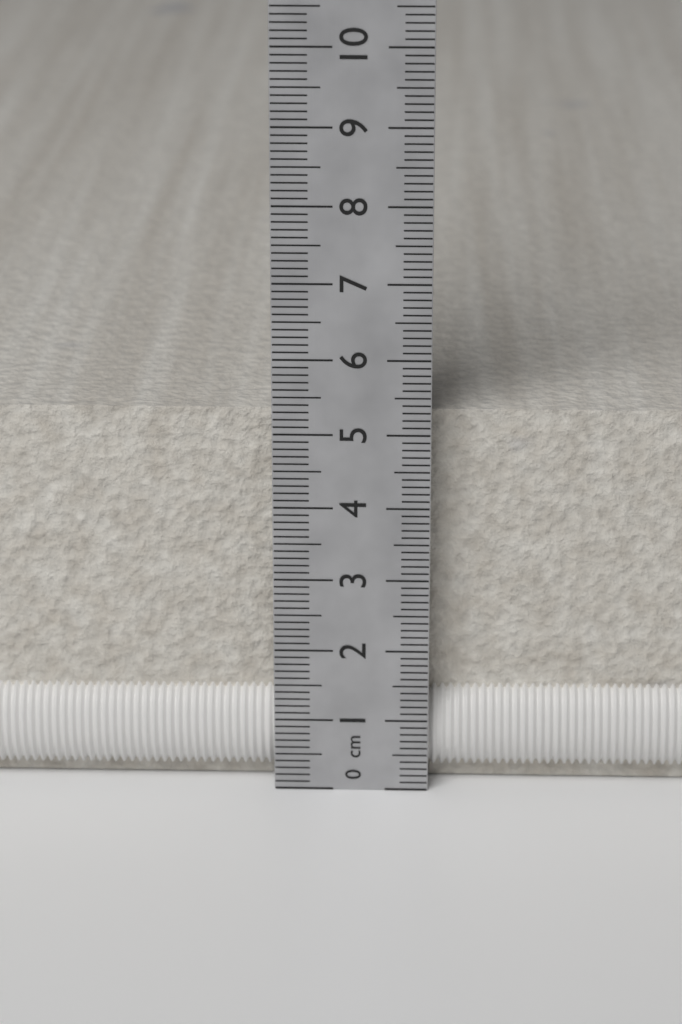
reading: 5.2 cm
